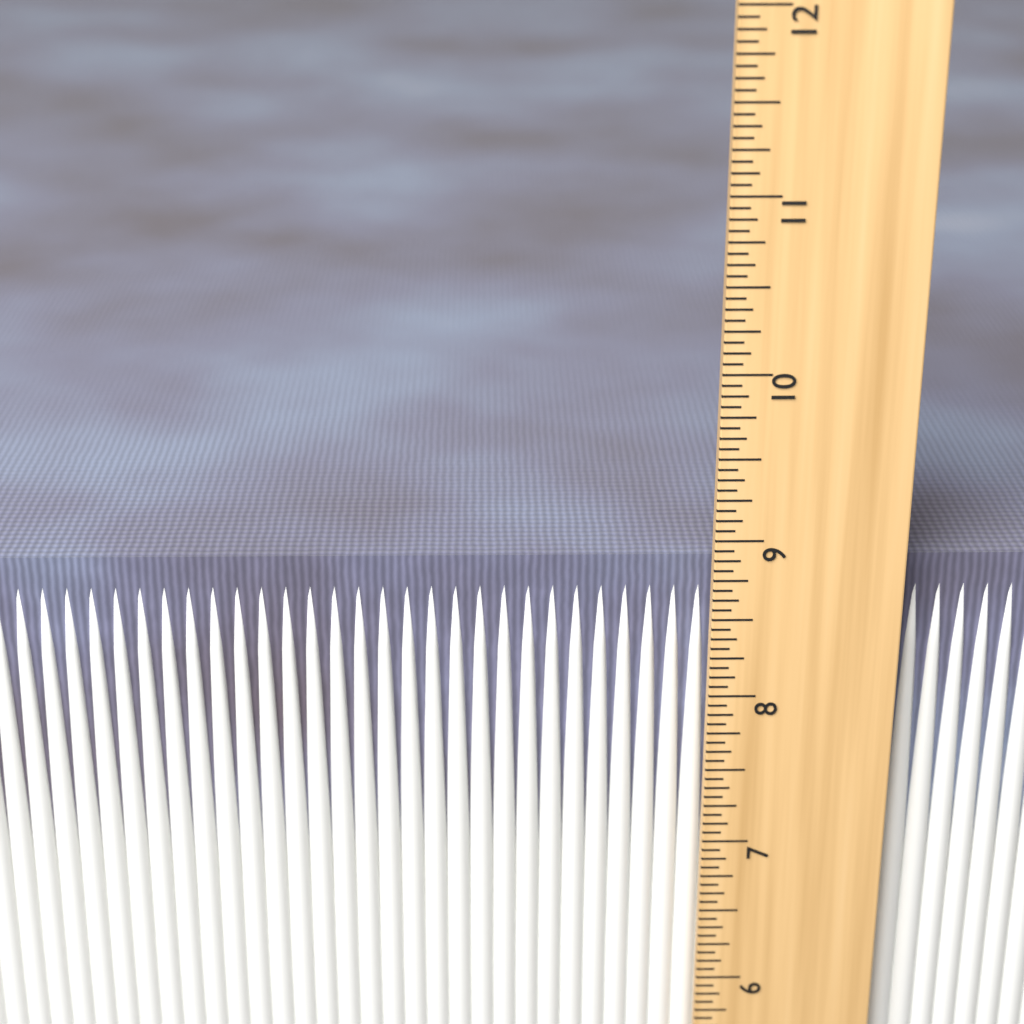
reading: 8.8125 in
